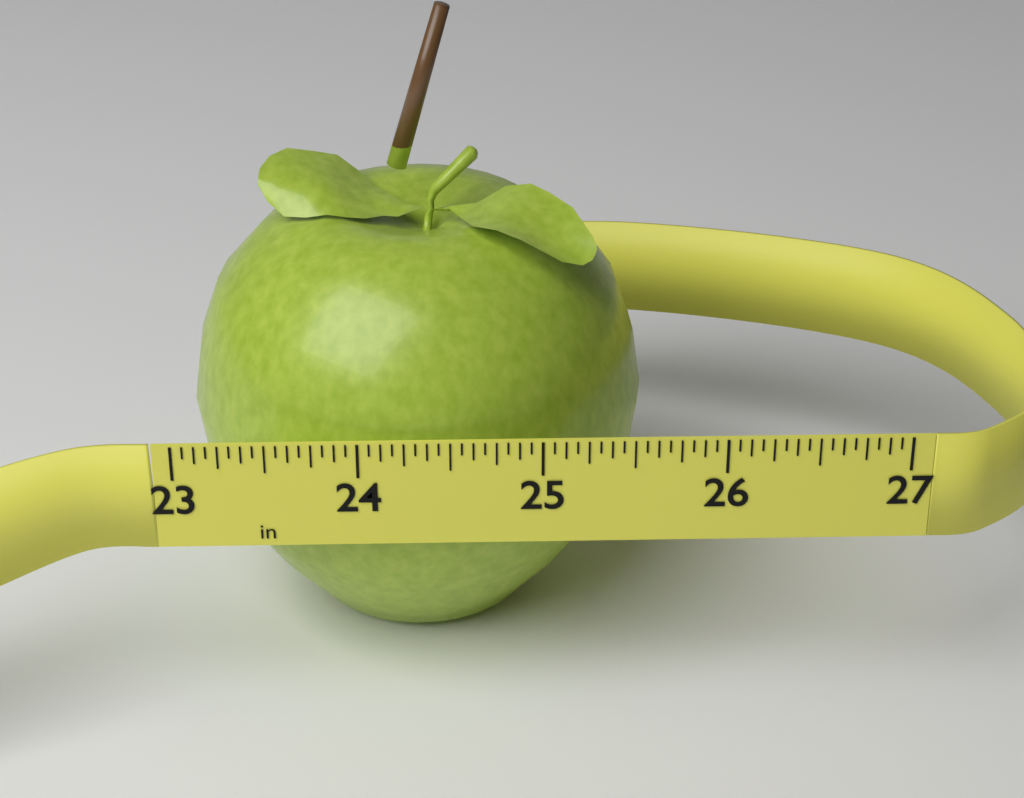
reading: 25.6250 in
